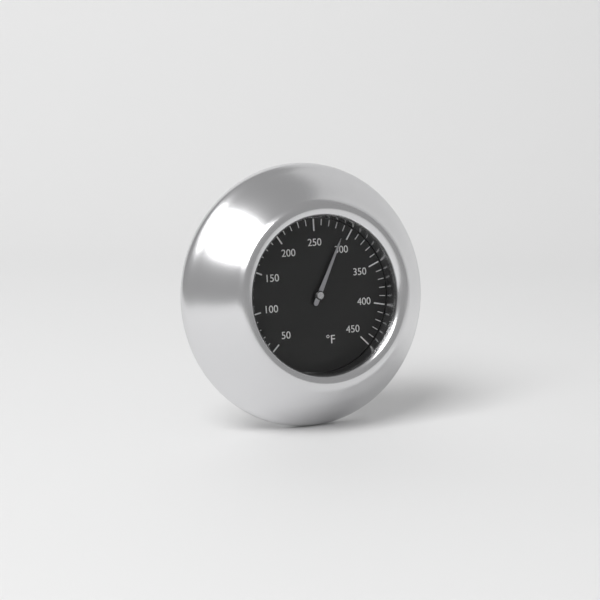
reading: 290 °F
